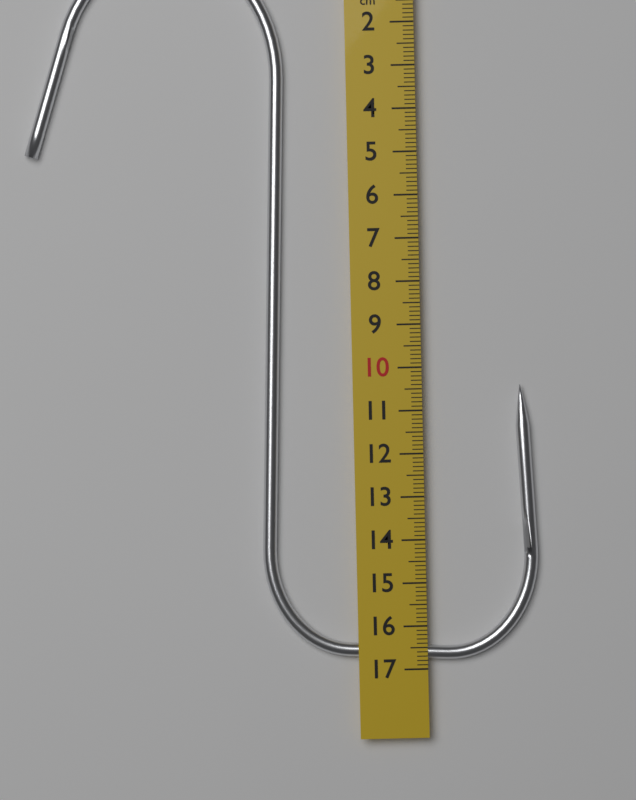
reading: 16.8 cm
